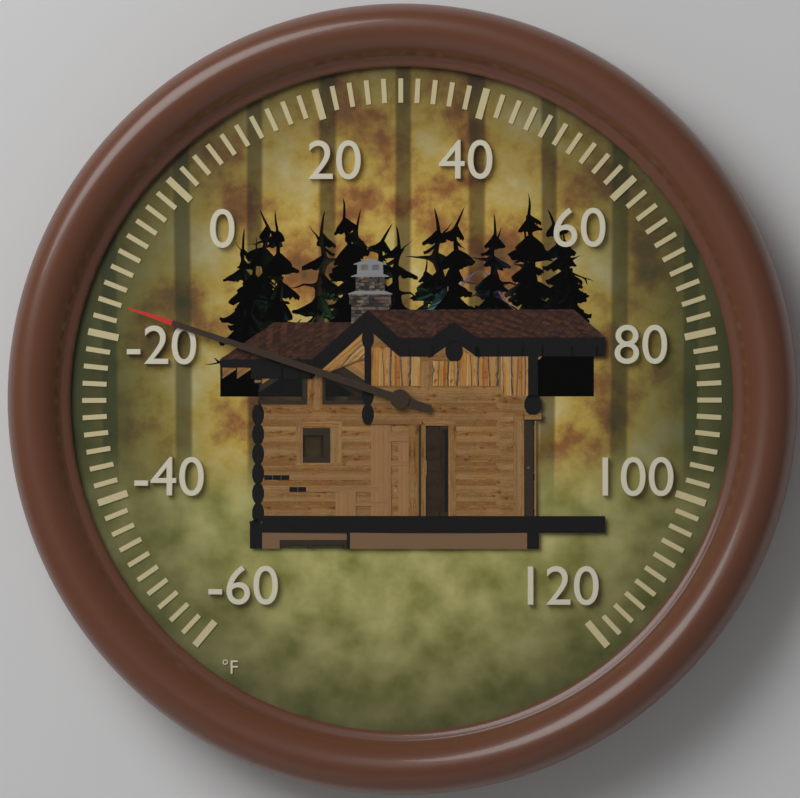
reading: -16 °F
